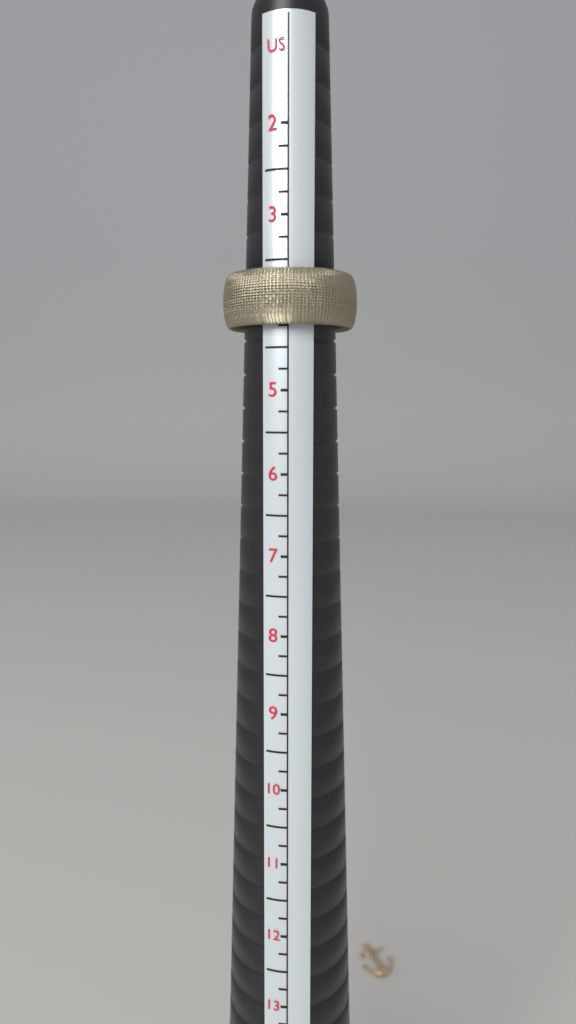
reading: 4.25 US
